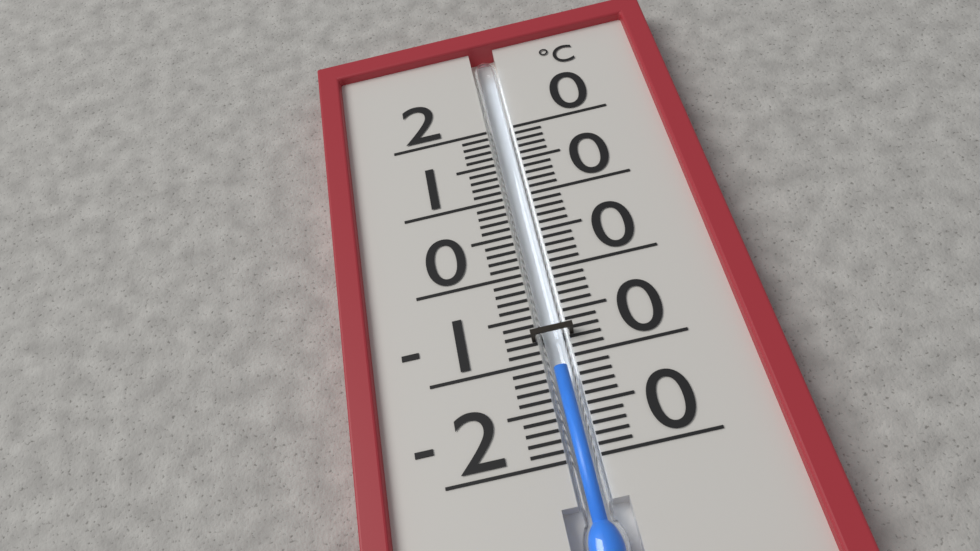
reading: -11 °C
